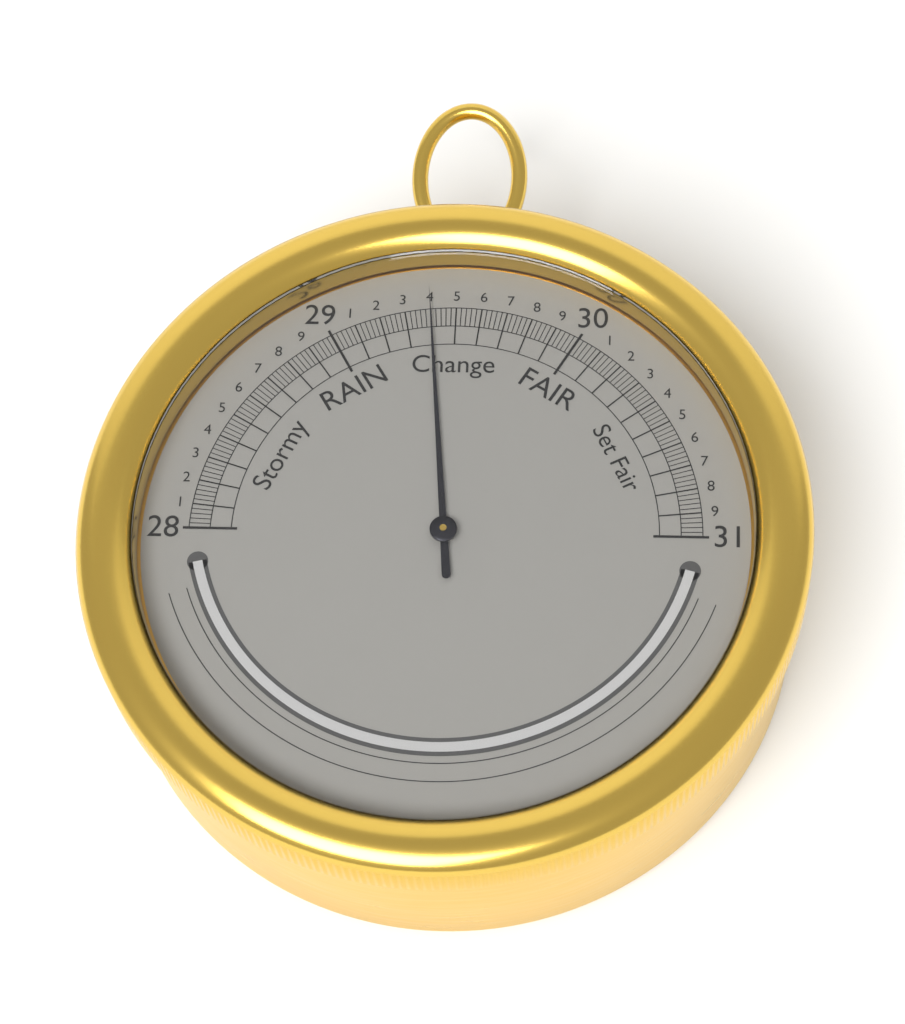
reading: 29.40 inHg
